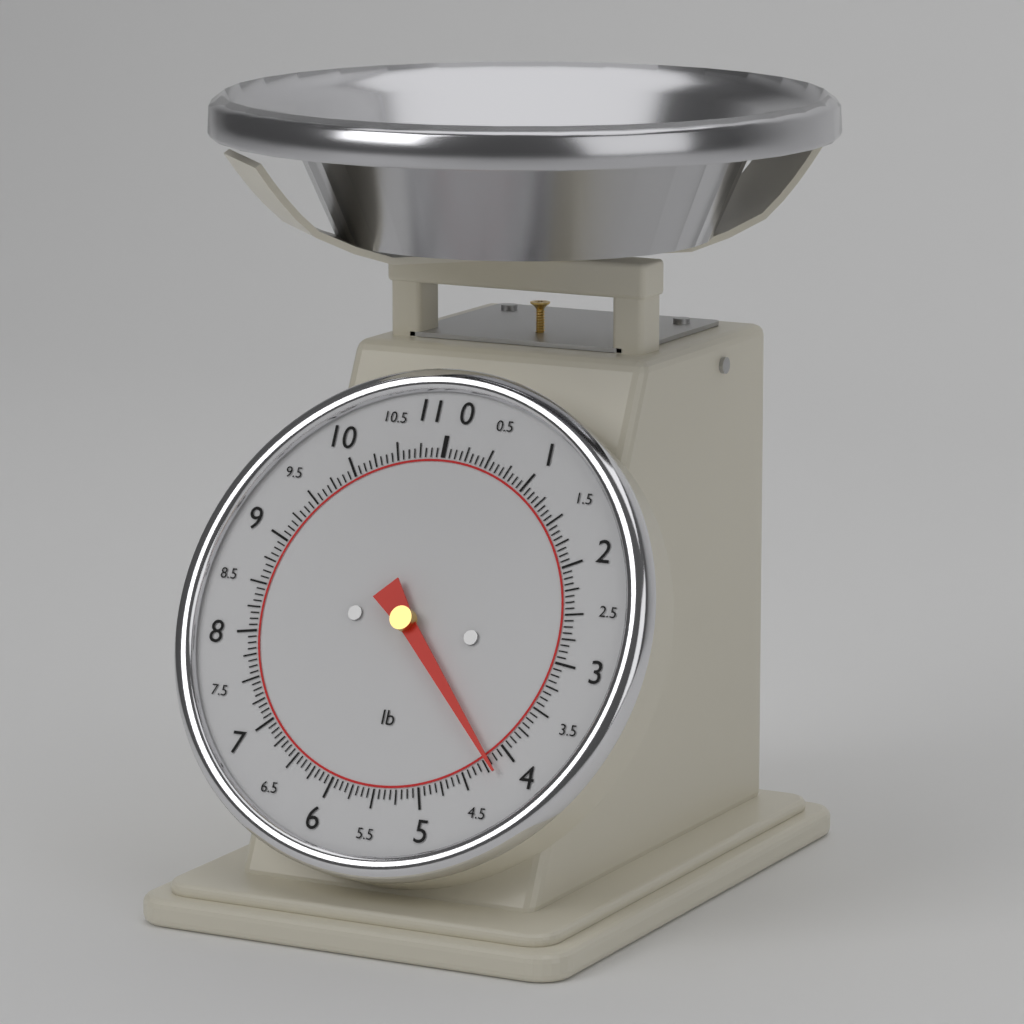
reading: 4.1875 lb
